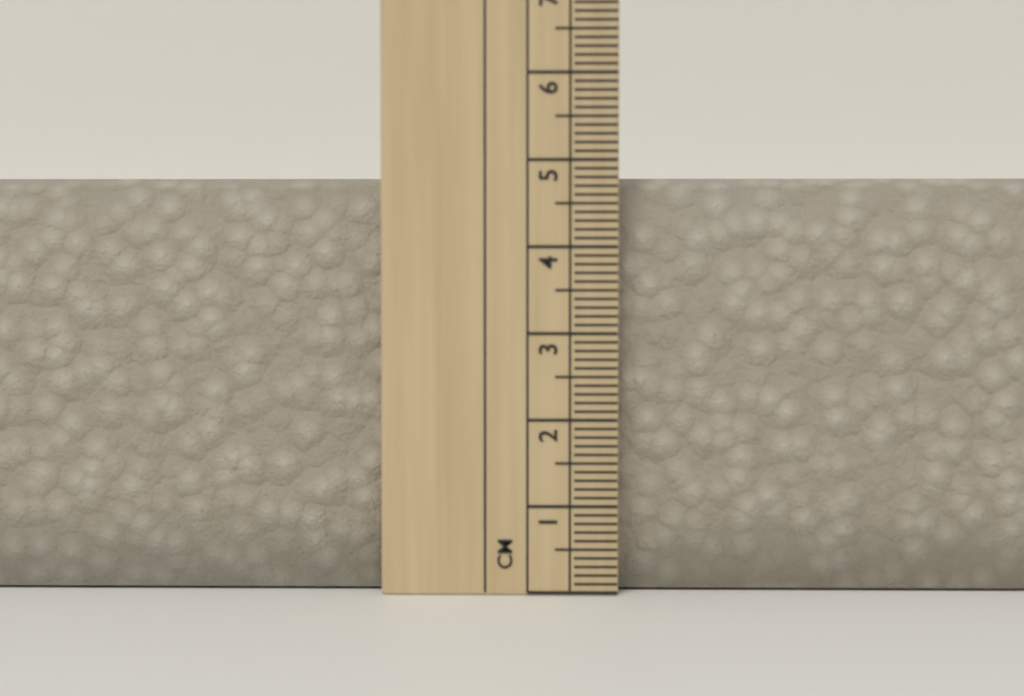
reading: 4.8 cm
